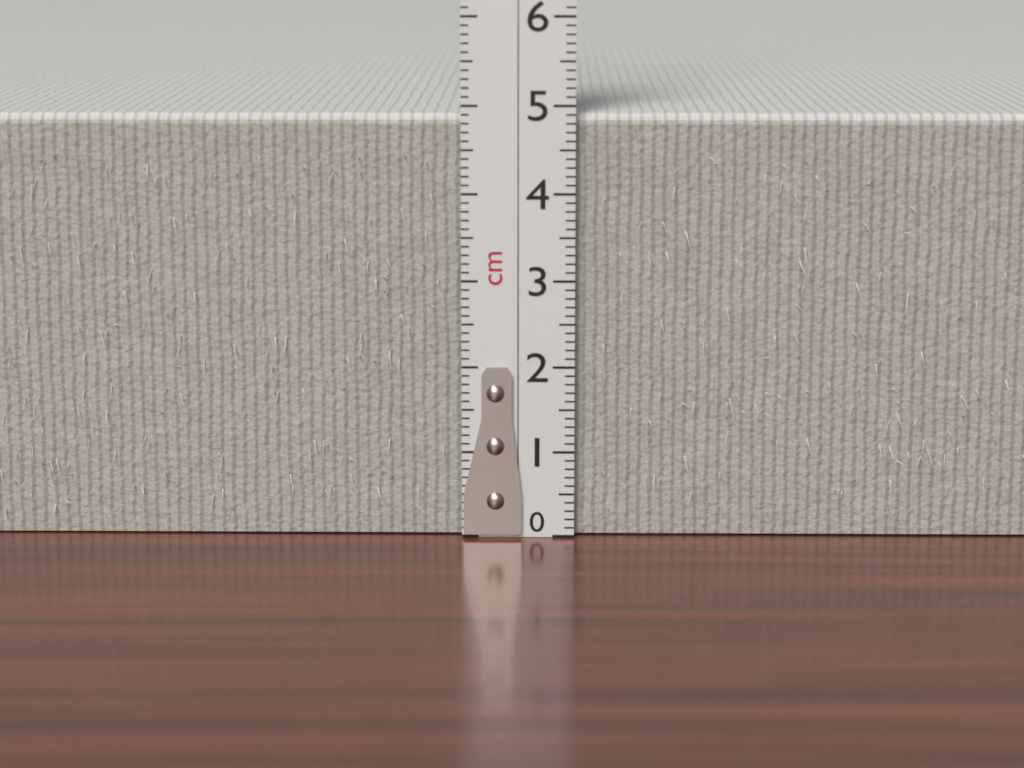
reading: 4.9 cm
